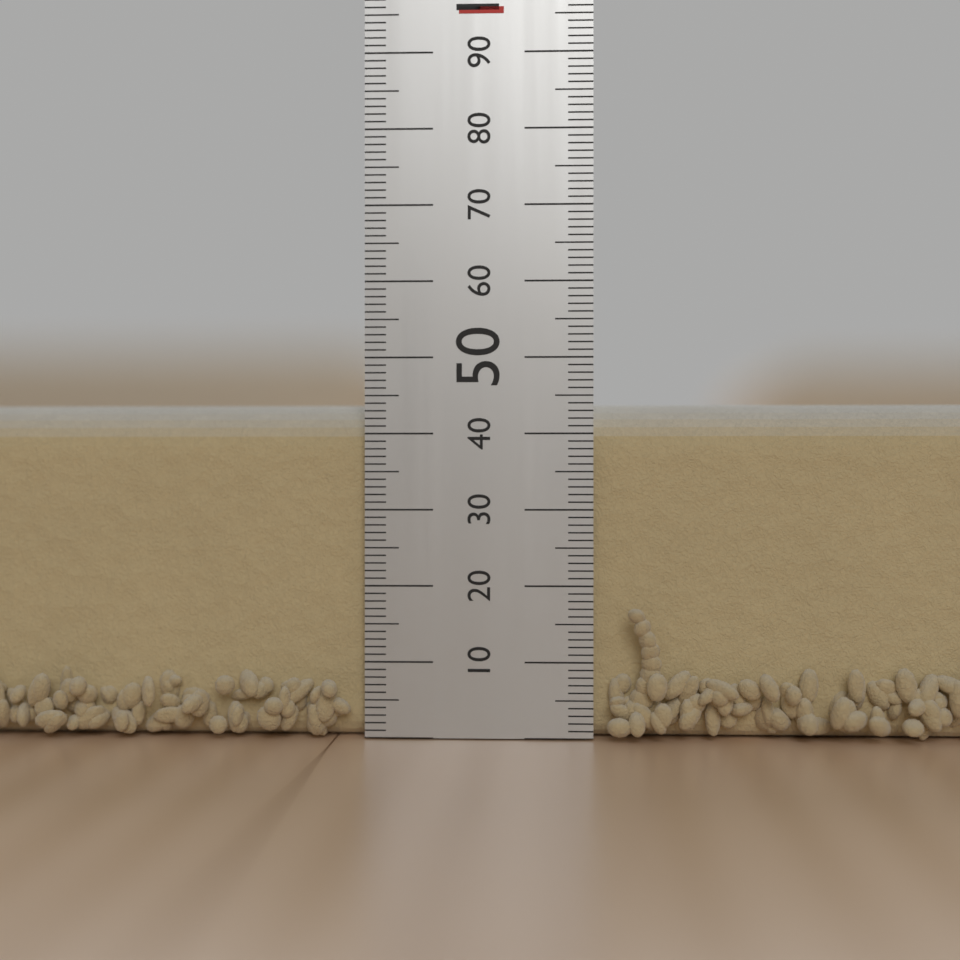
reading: 44 mm
